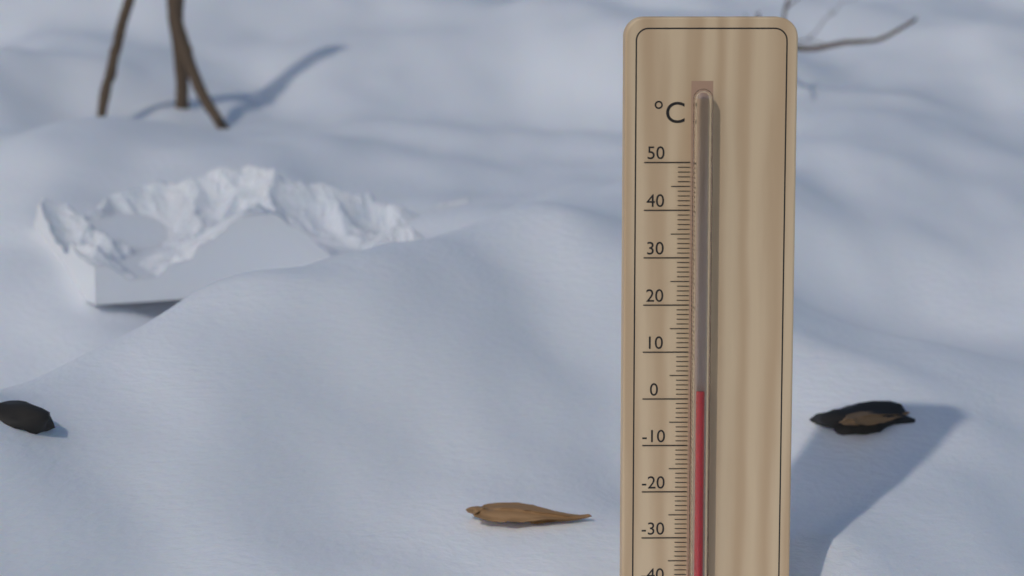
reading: 2 °C
